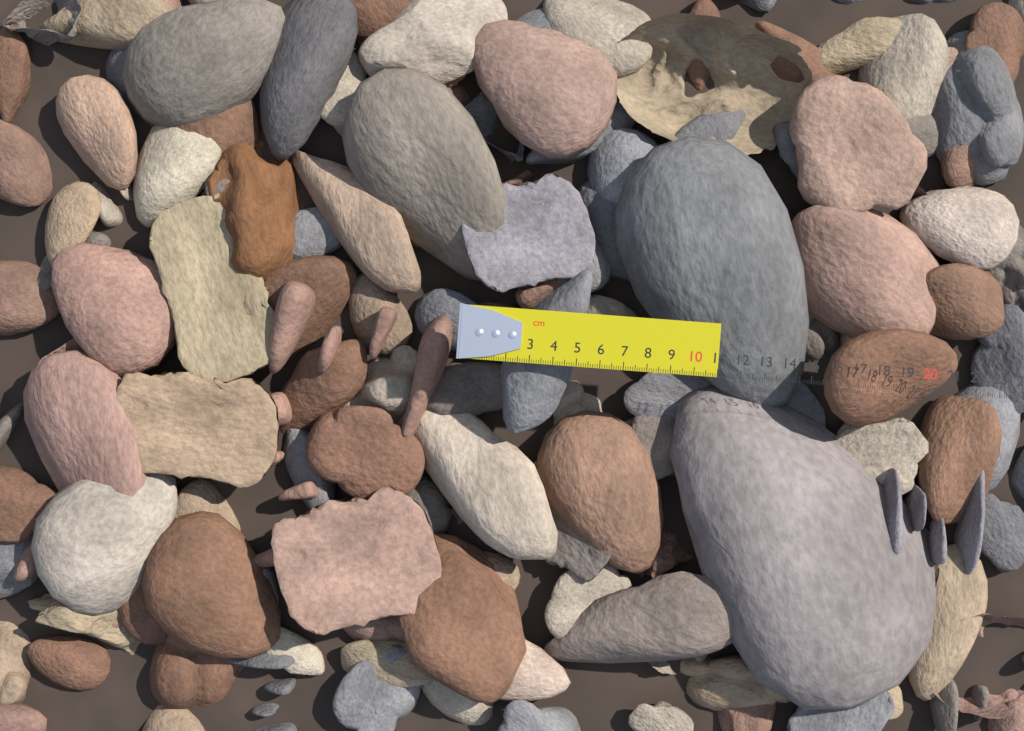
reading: 11.0 cm
